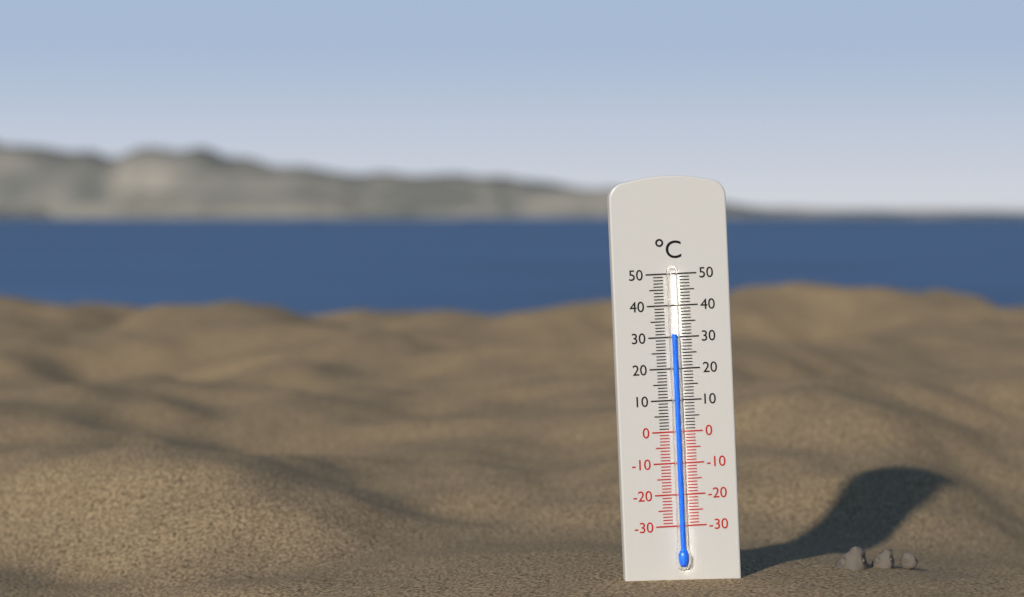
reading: 31 °C
